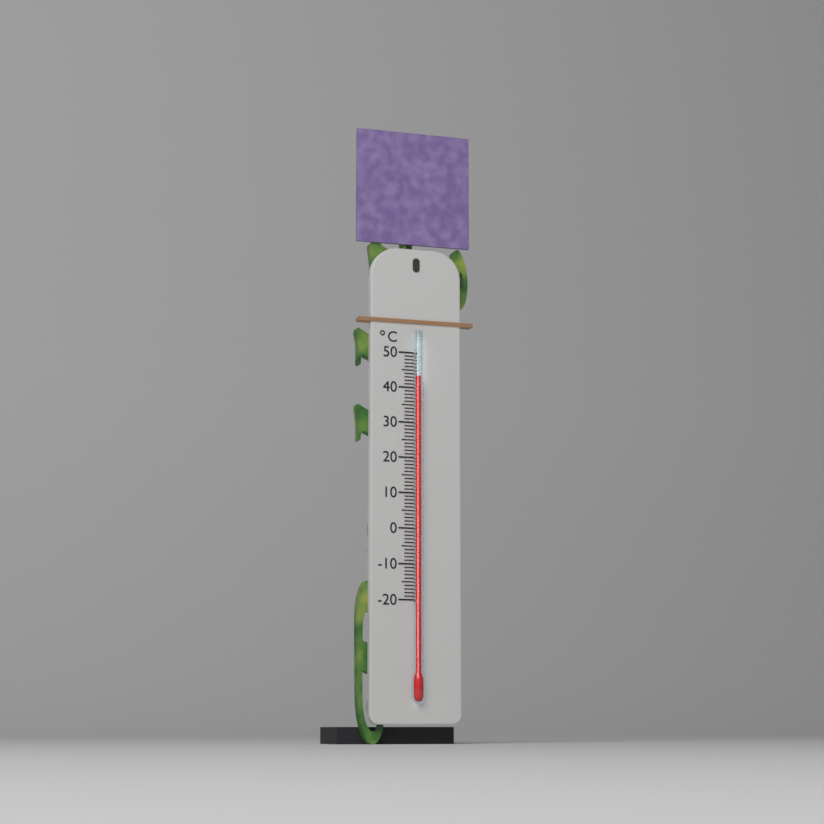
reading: 43 °C
